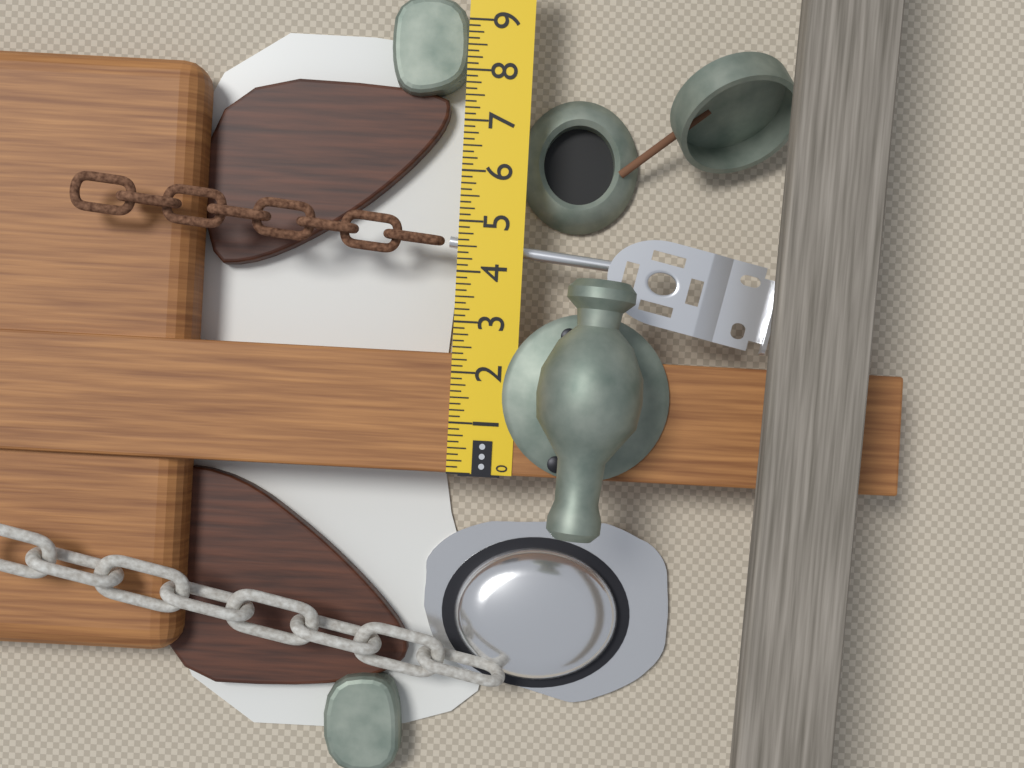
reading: 2.375 in
